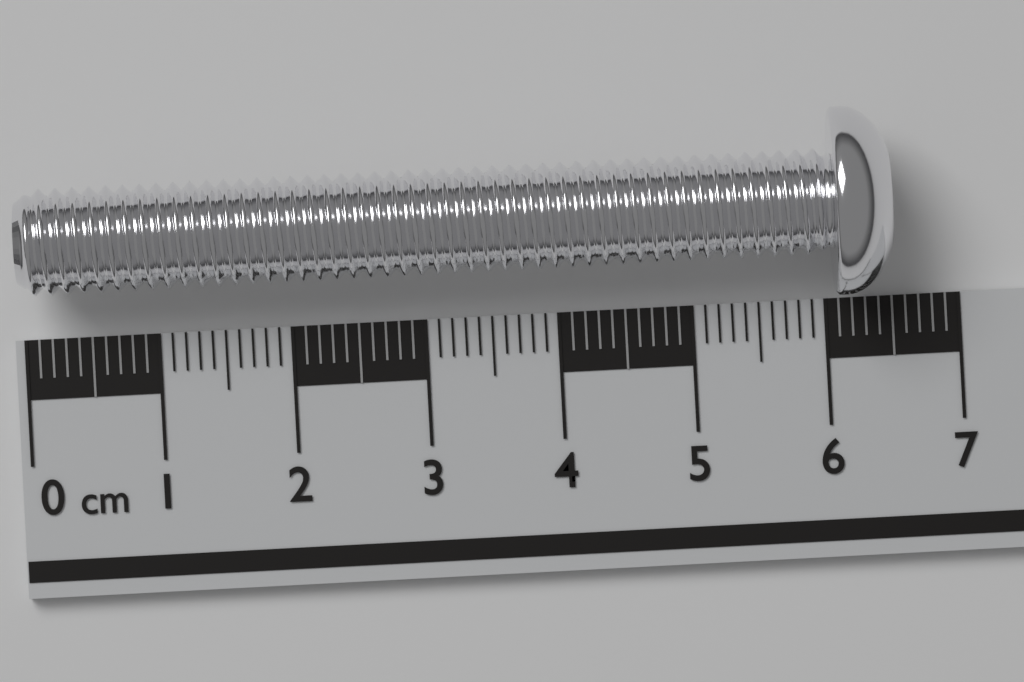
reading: 6.5 cm
